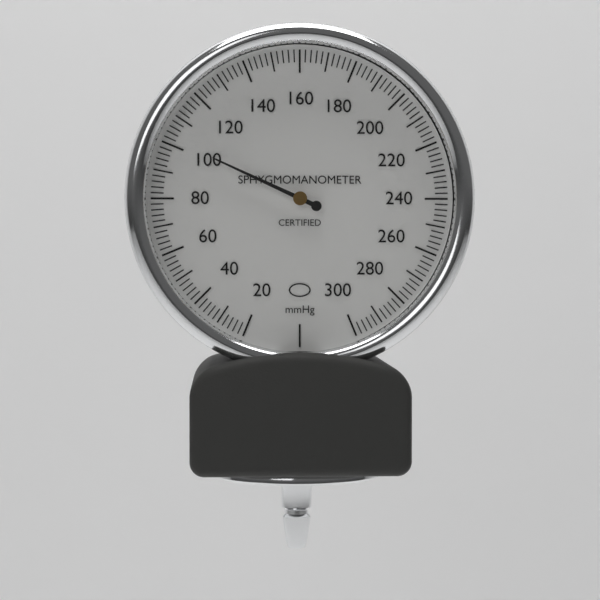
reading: 102 mmHg
